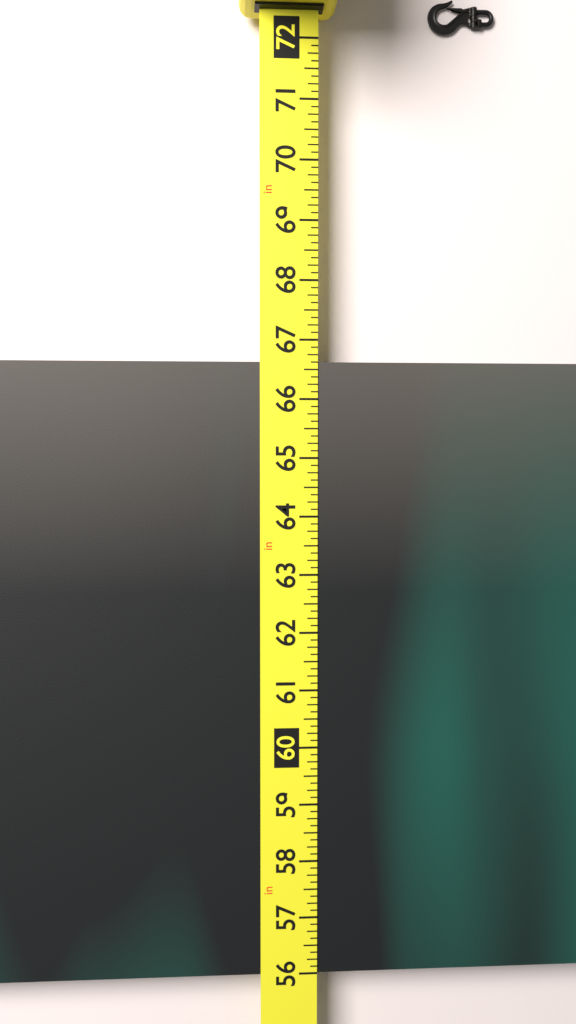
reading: 66.625 in
